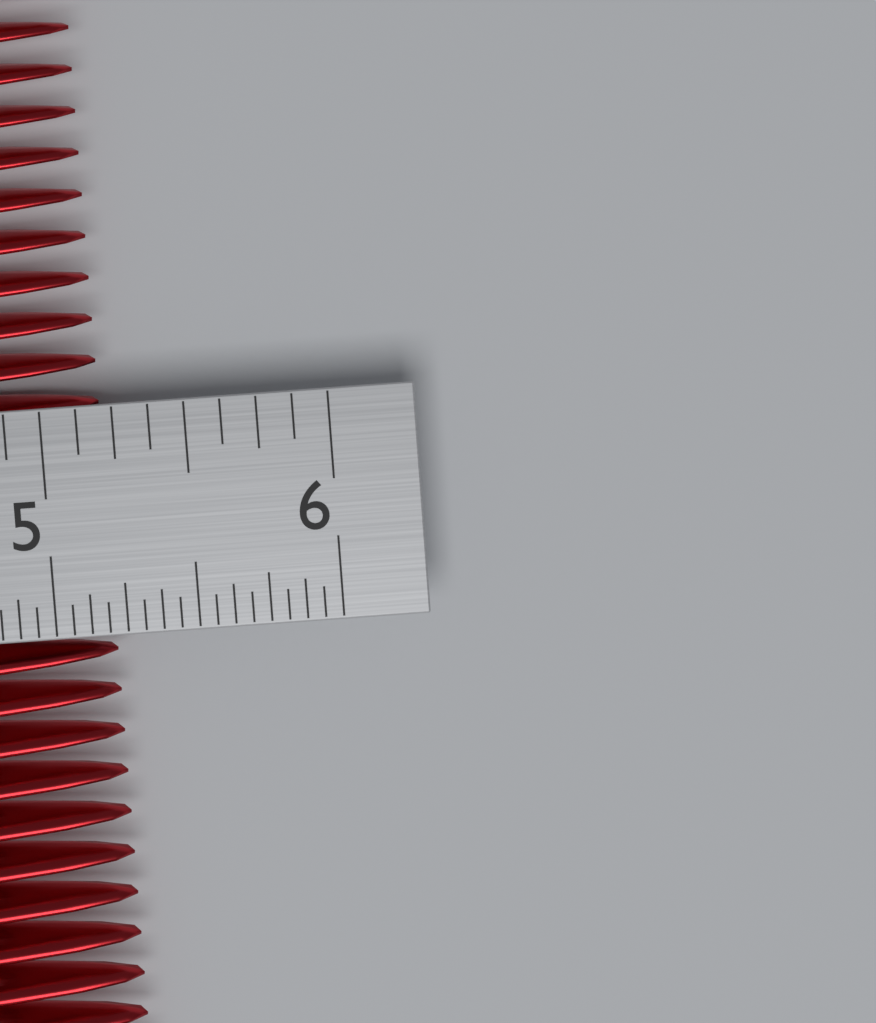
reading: 5.1875 in
